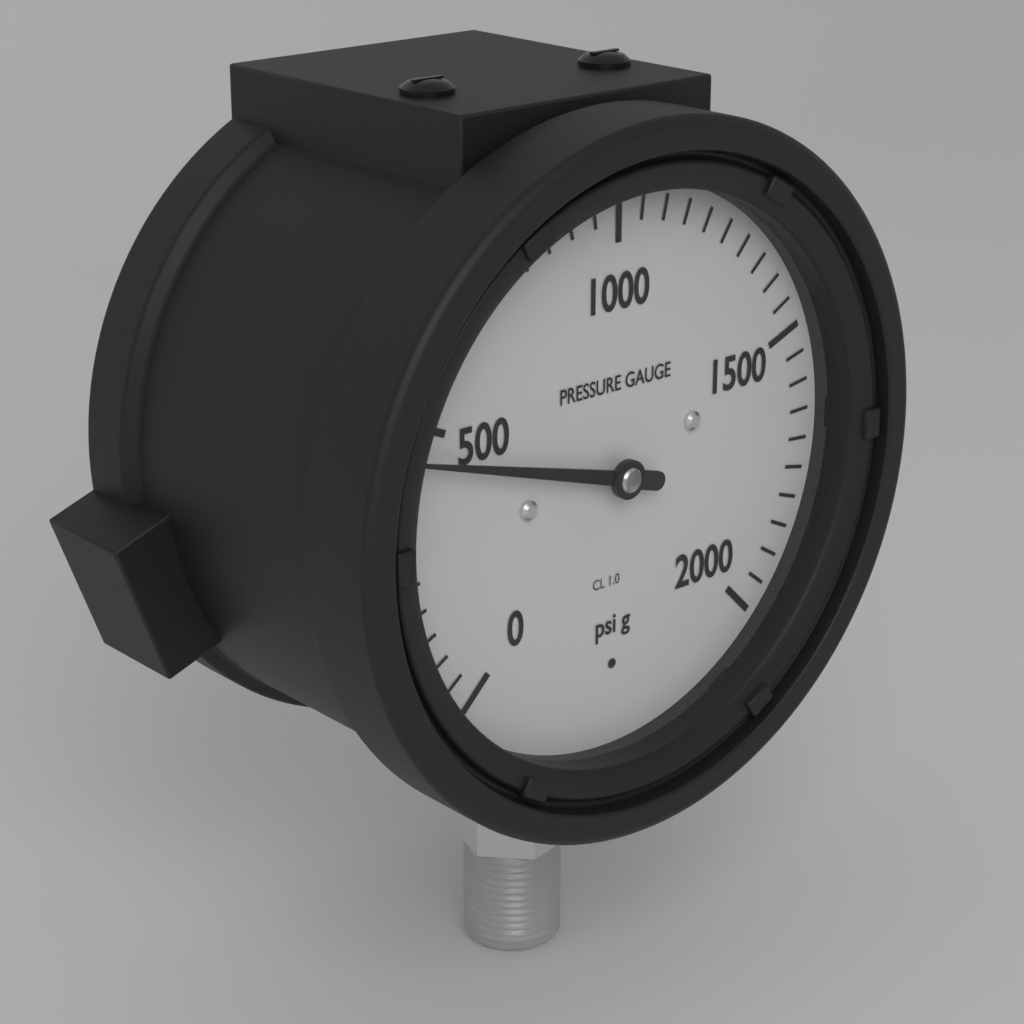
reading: 450 psi
